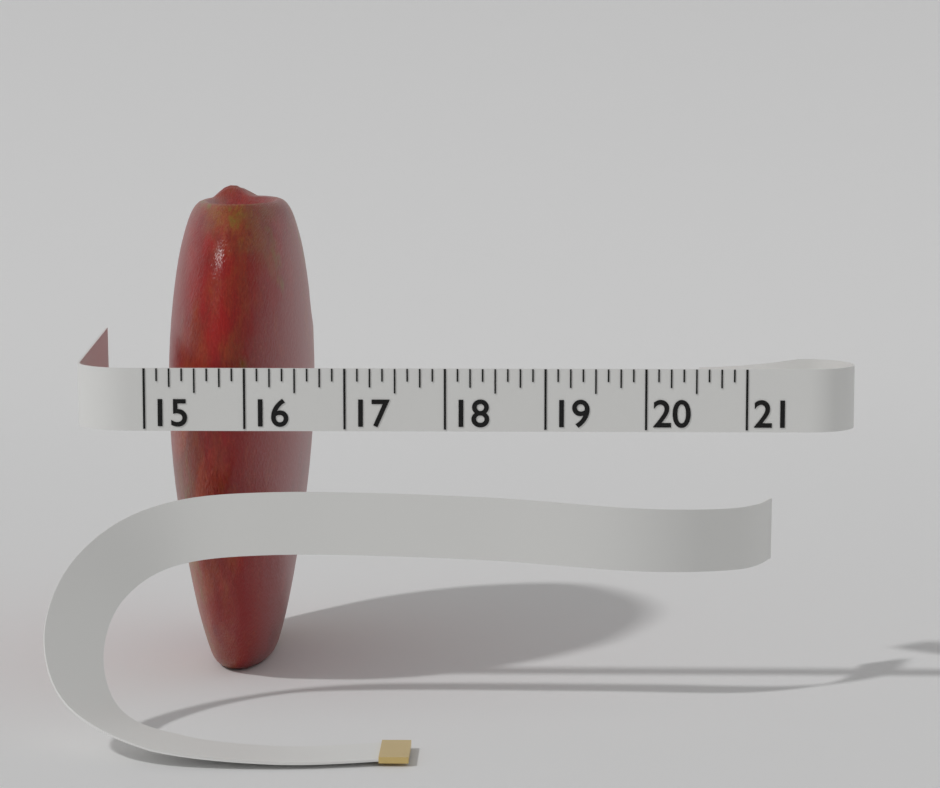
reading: 16.500 (no unit)
